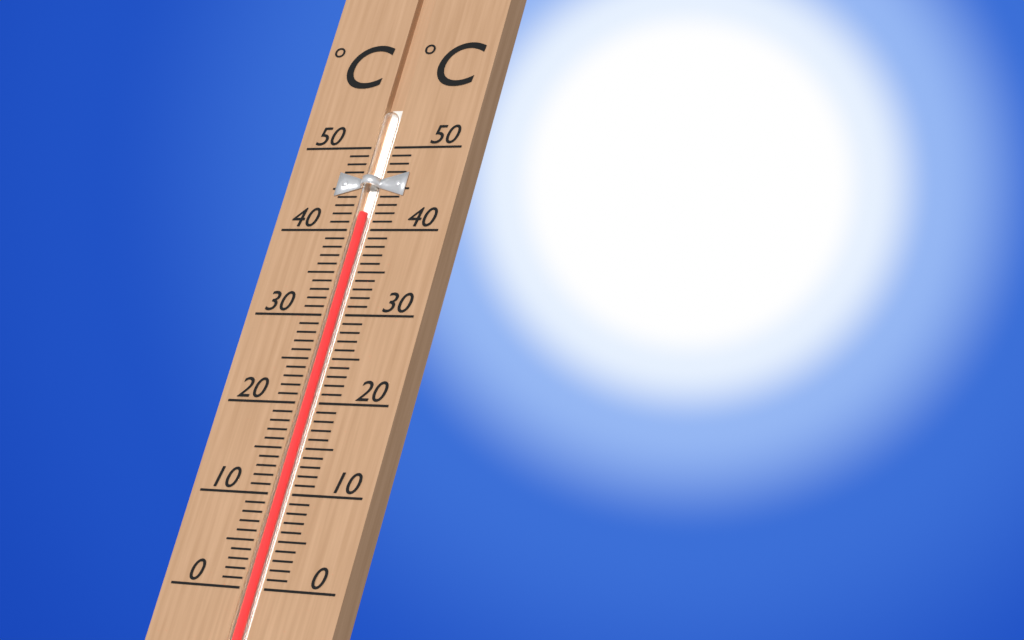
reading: 42 °C
